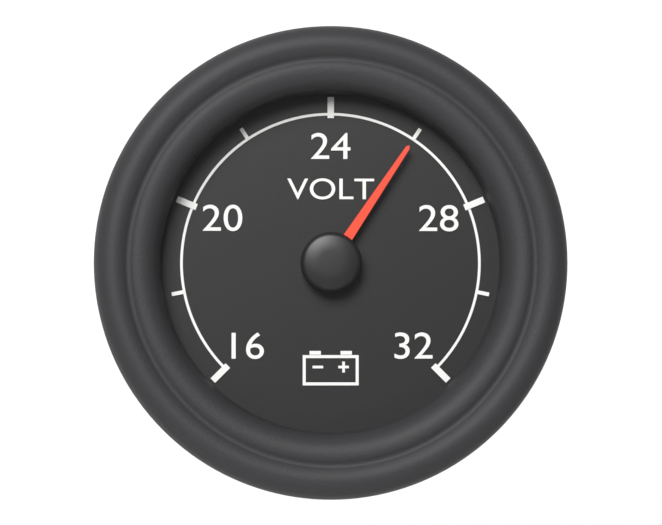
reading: 26 V
